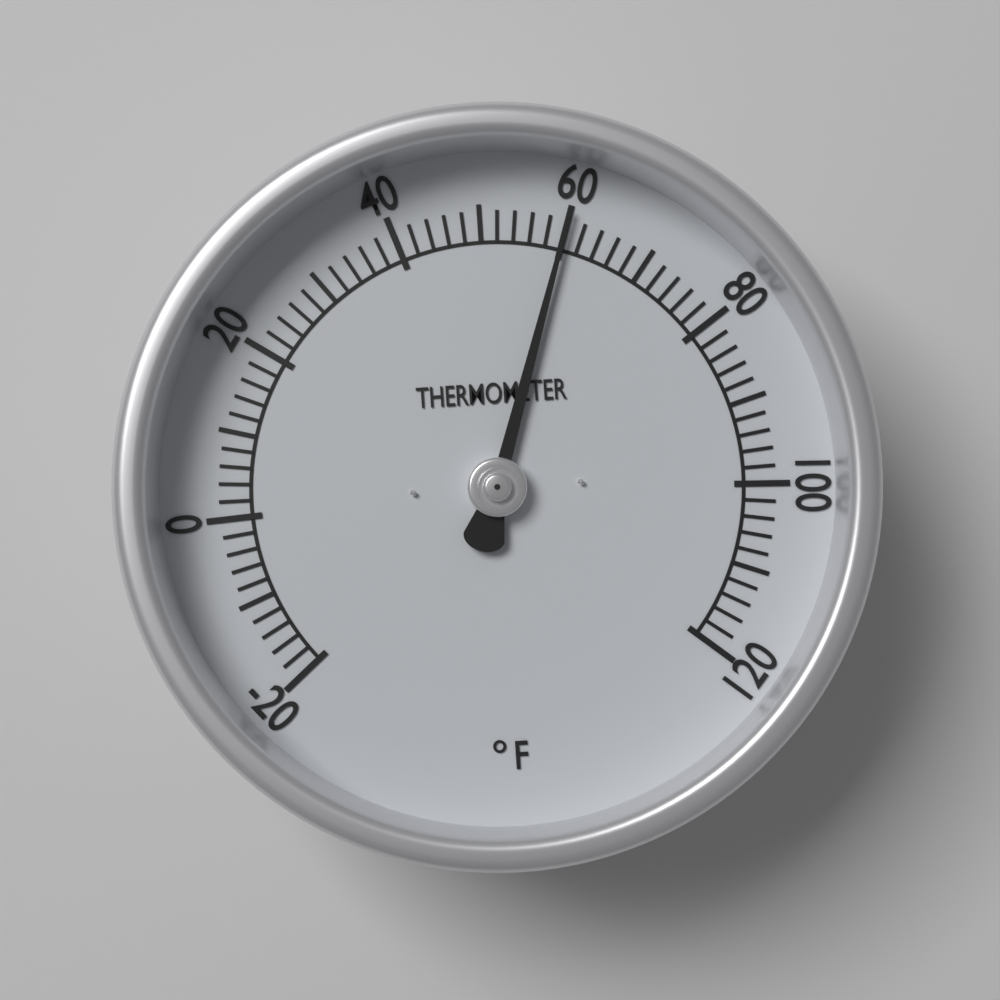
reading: 60 °F
